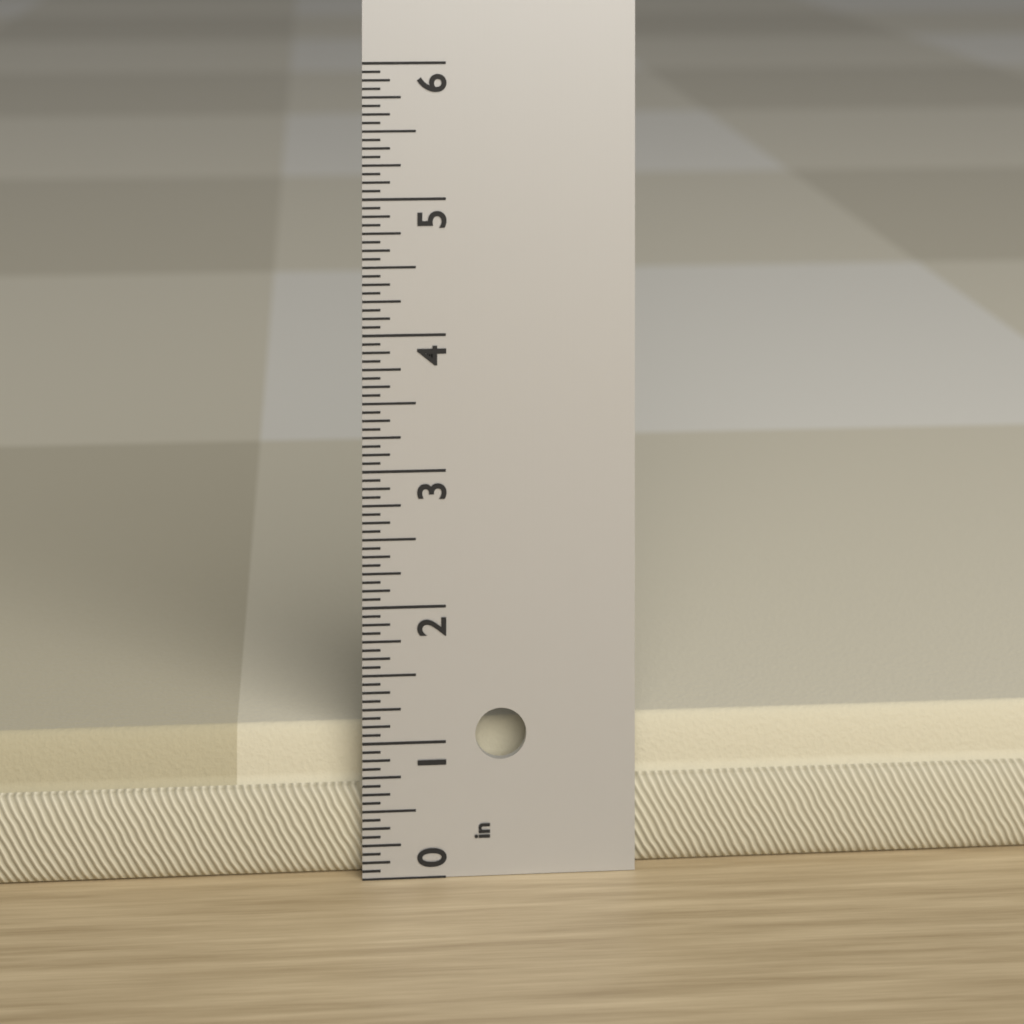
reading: 1.0625 in
